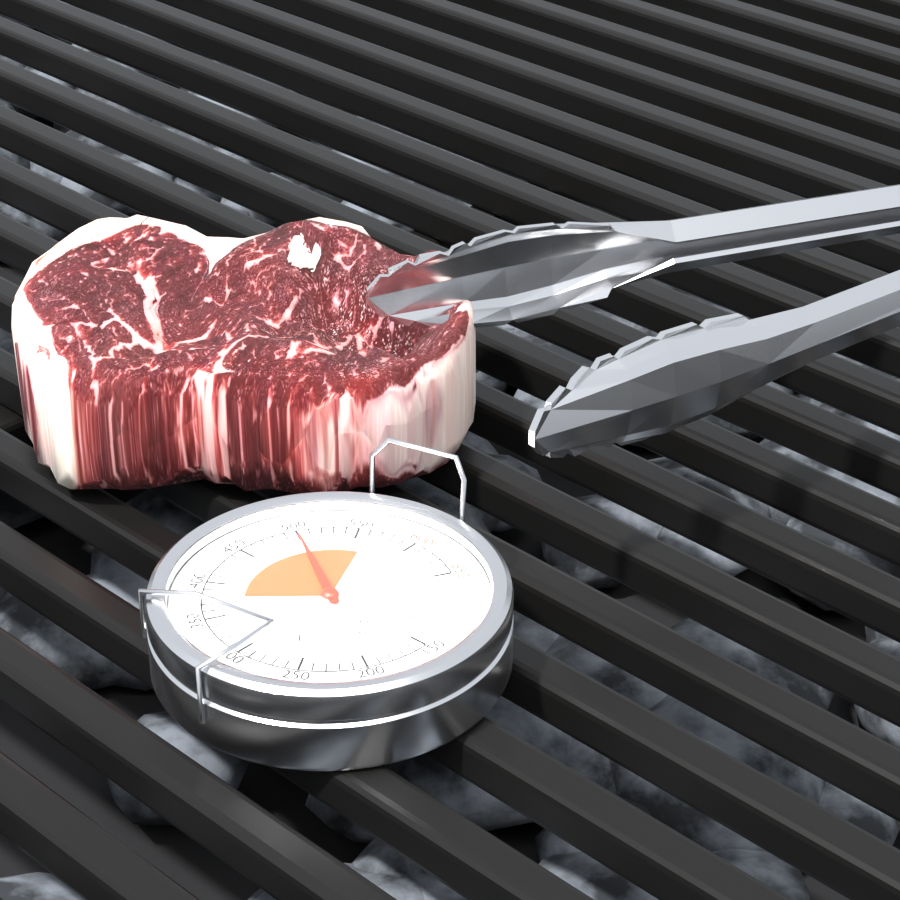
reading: 500 °F
